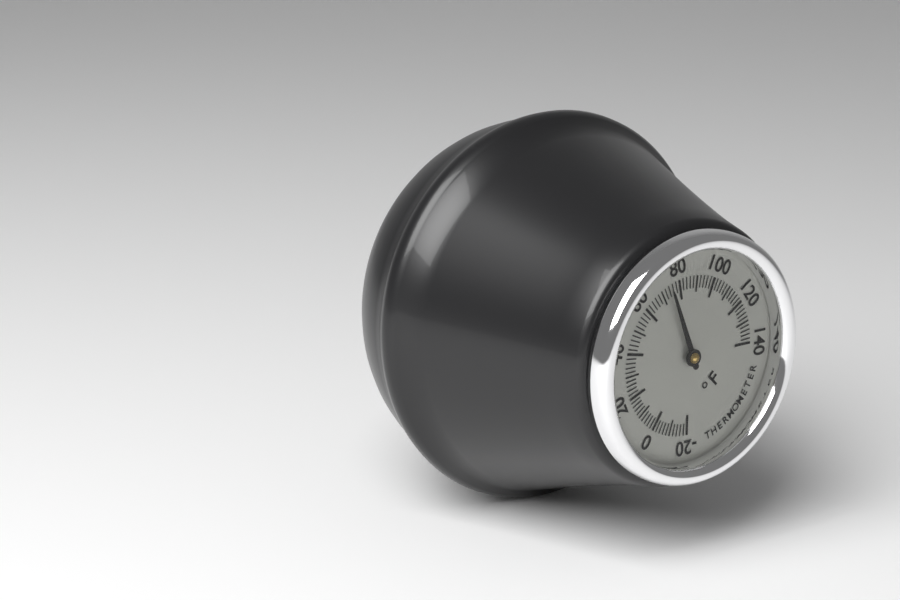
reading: 74 °F
